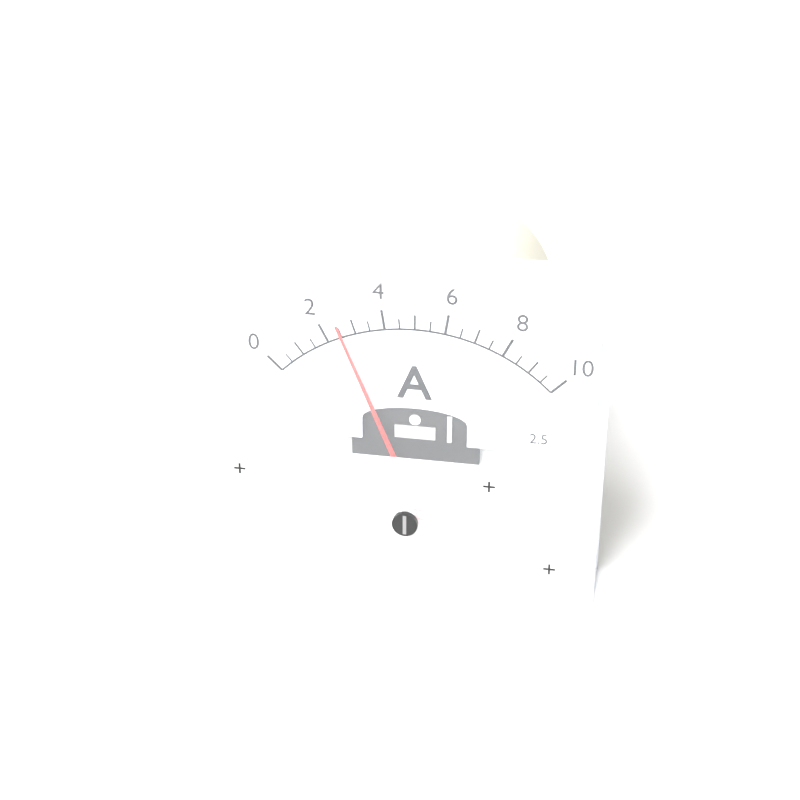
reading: 2.5 A
